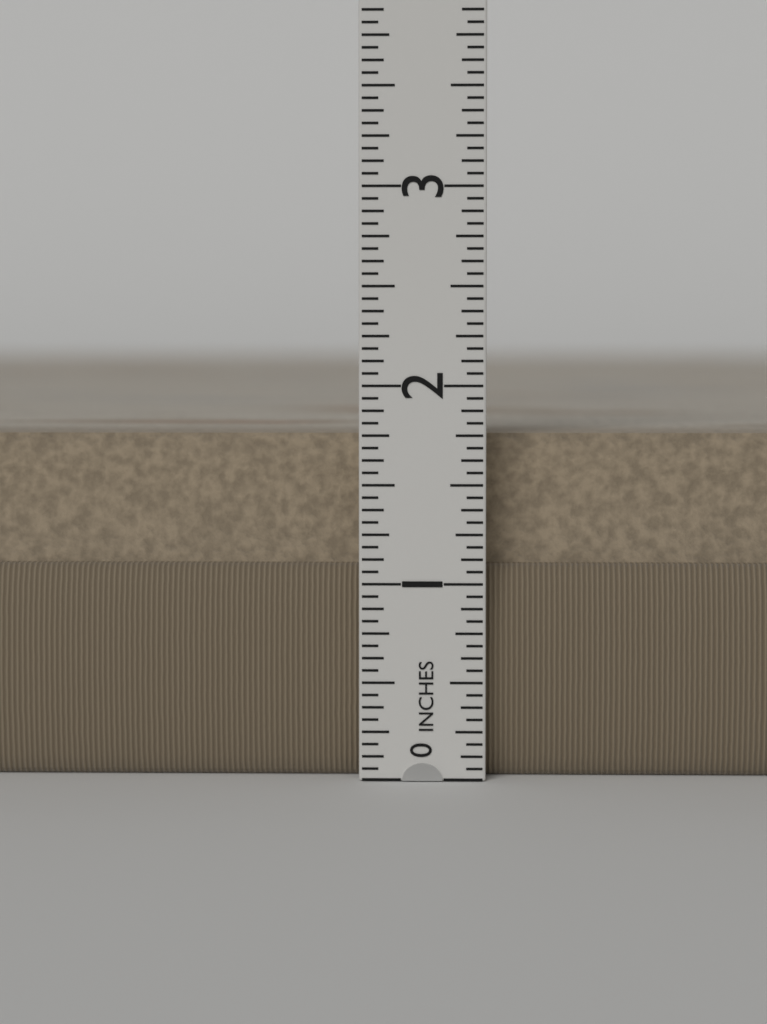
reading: 1.7500 in
